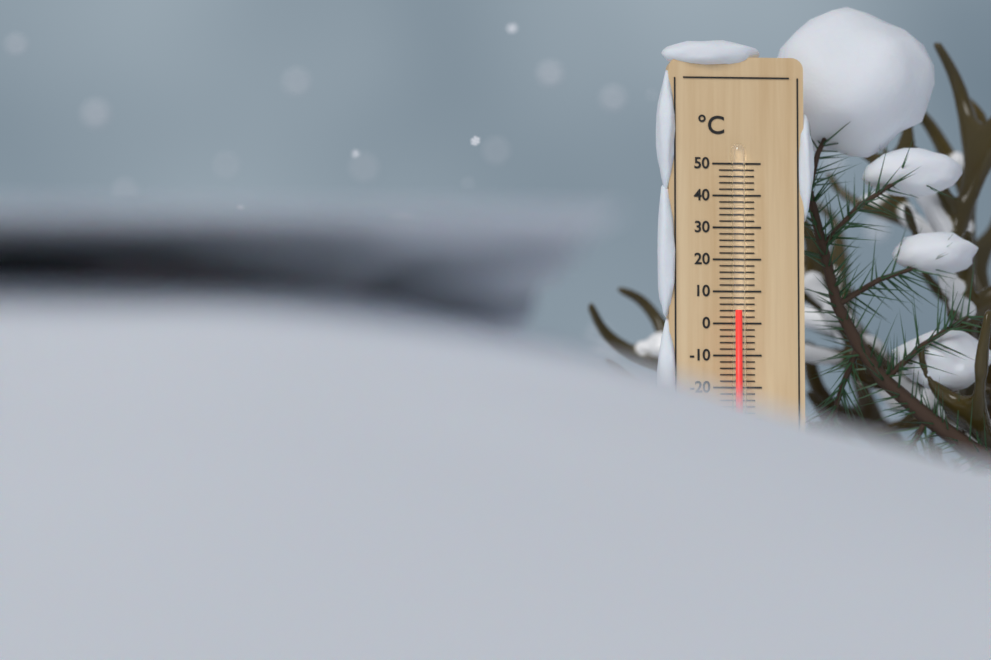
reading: 4 °C
